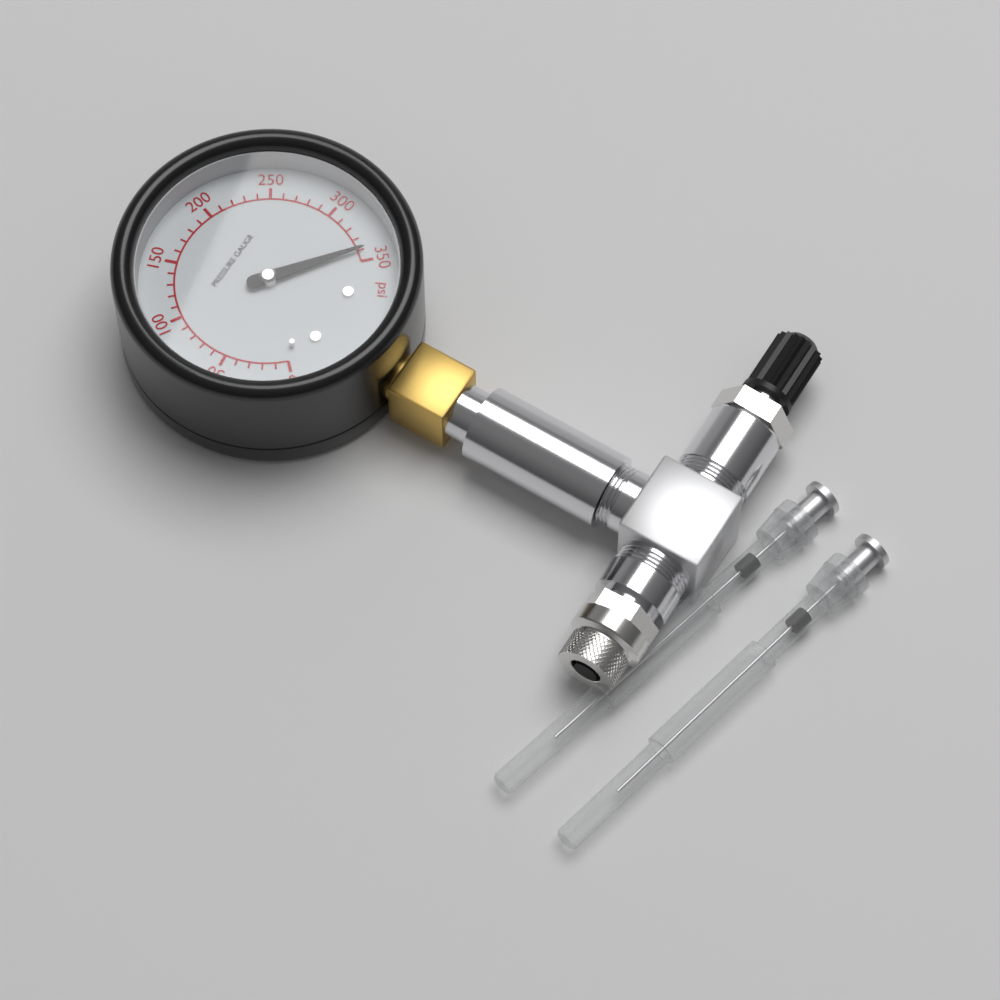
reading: 340 psi
